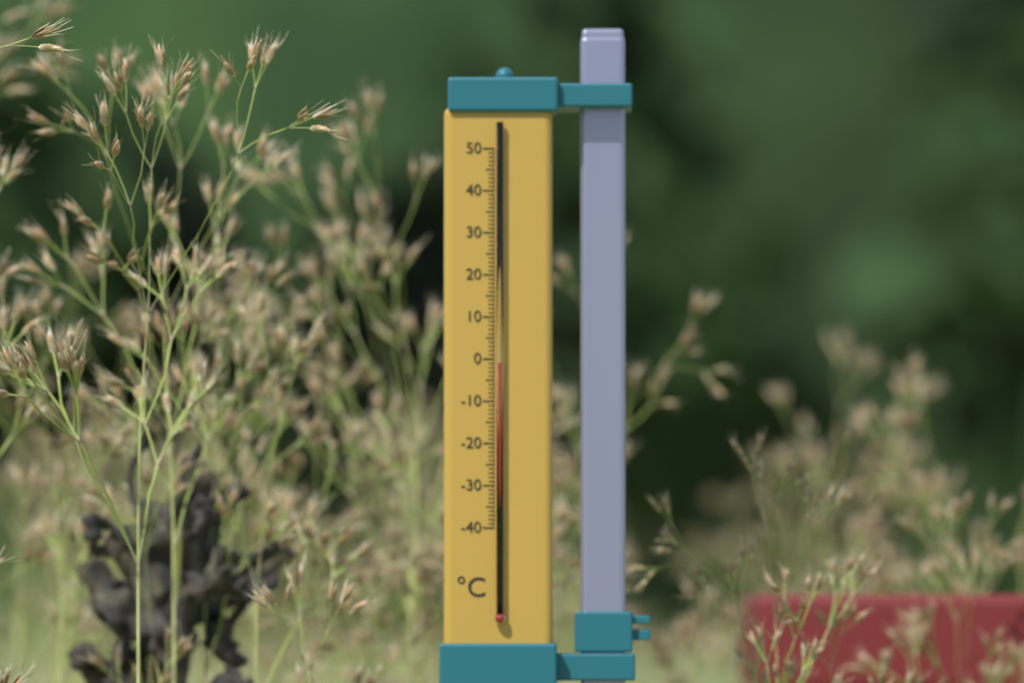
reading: -1 °C
